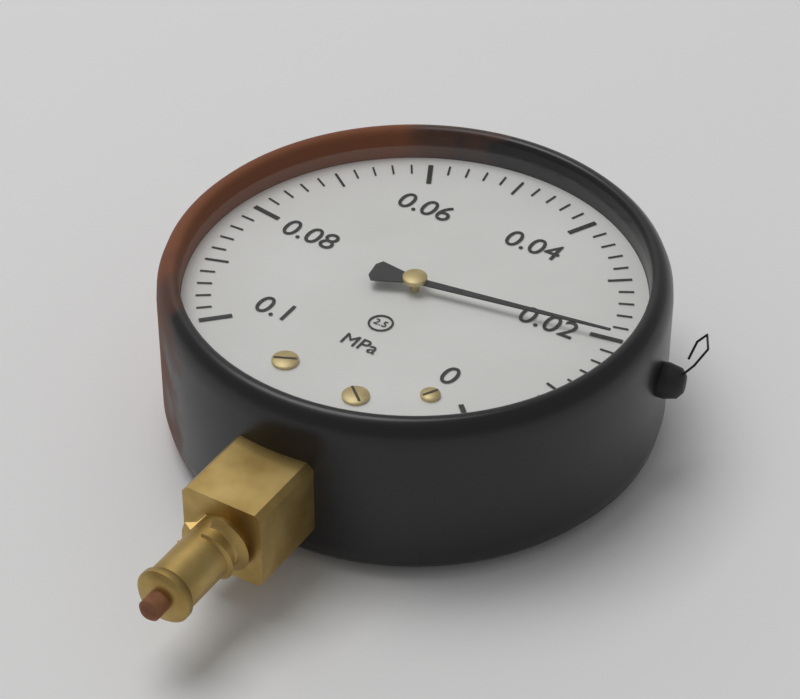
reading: 0.020 MPa
